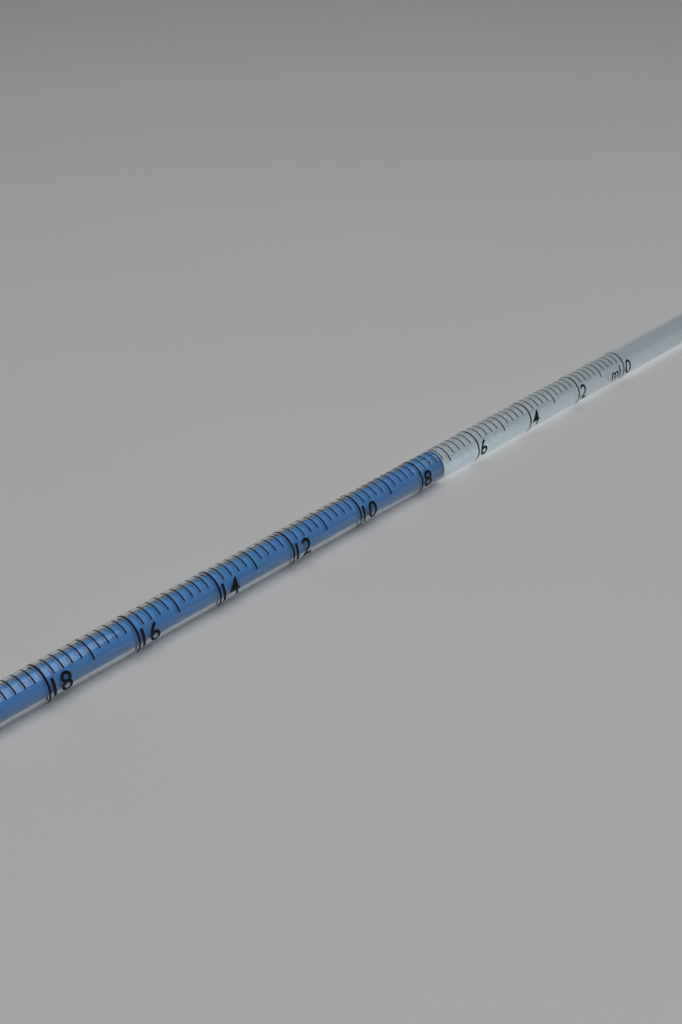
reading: 7.2 ml
